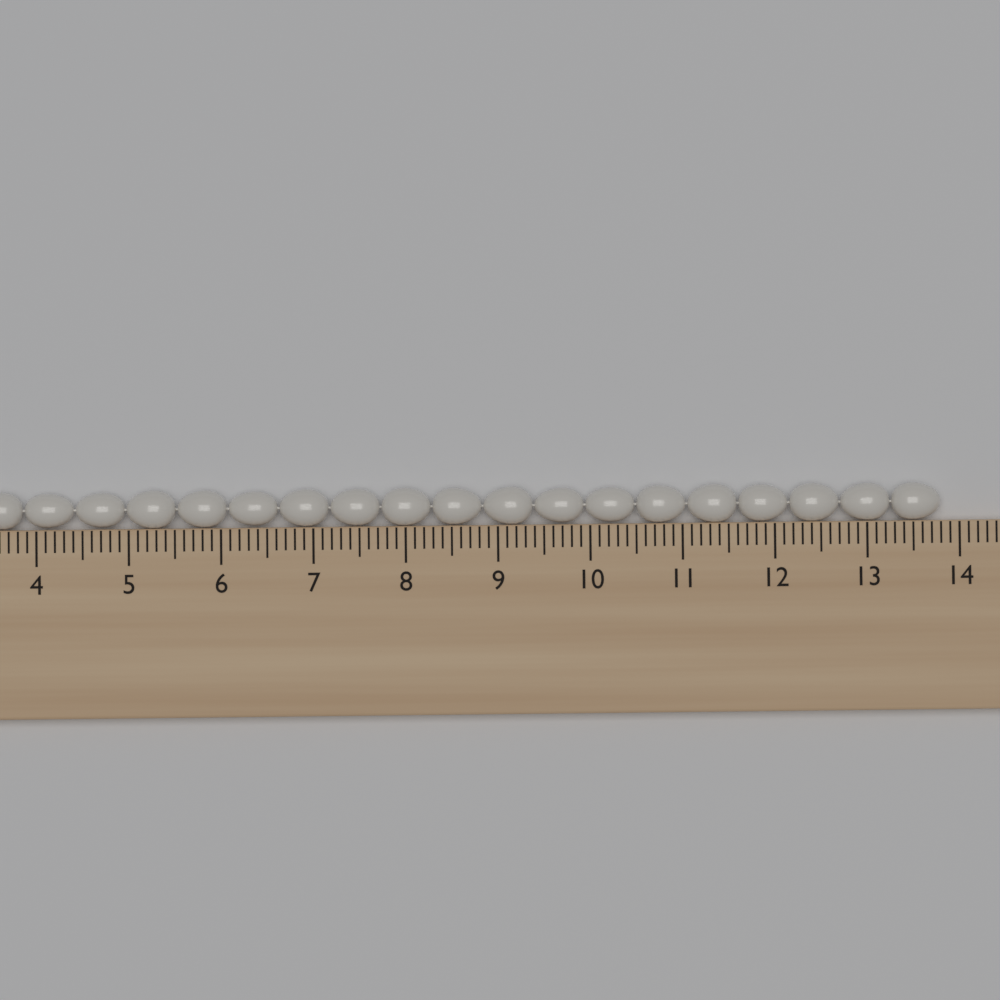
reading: 13.8 cm
